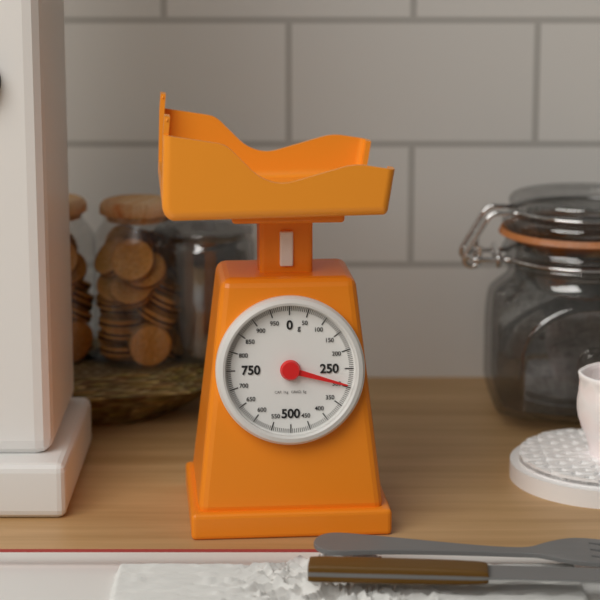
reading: 295 g
